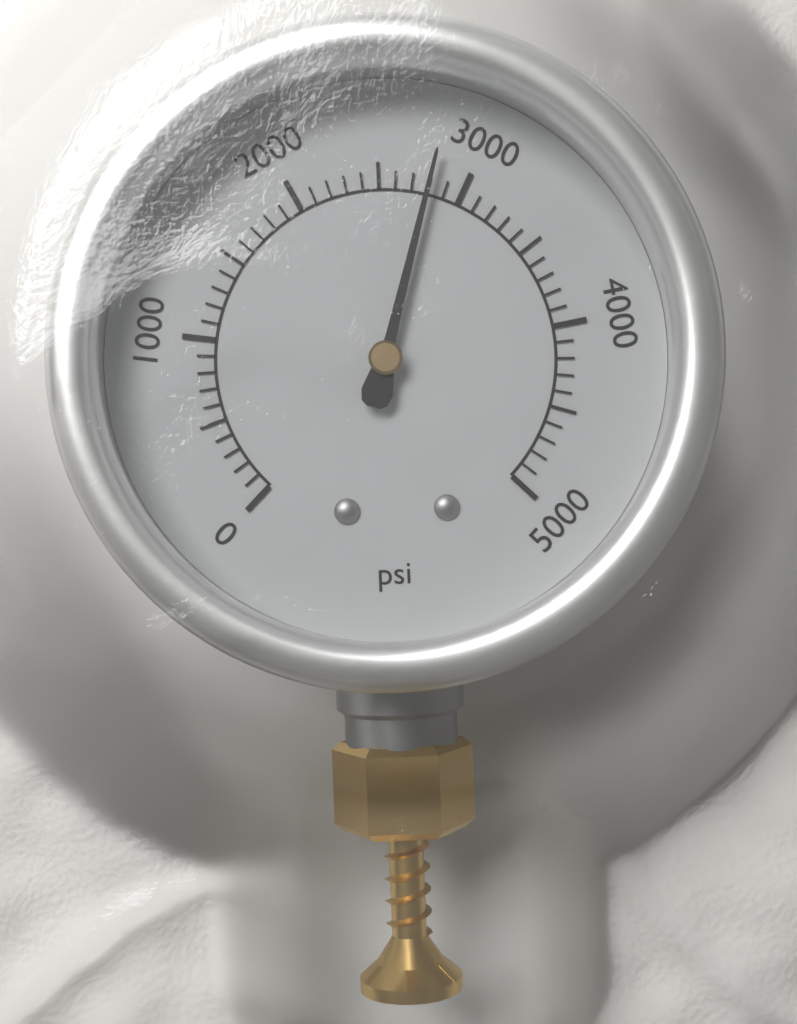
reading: 2800 psi
